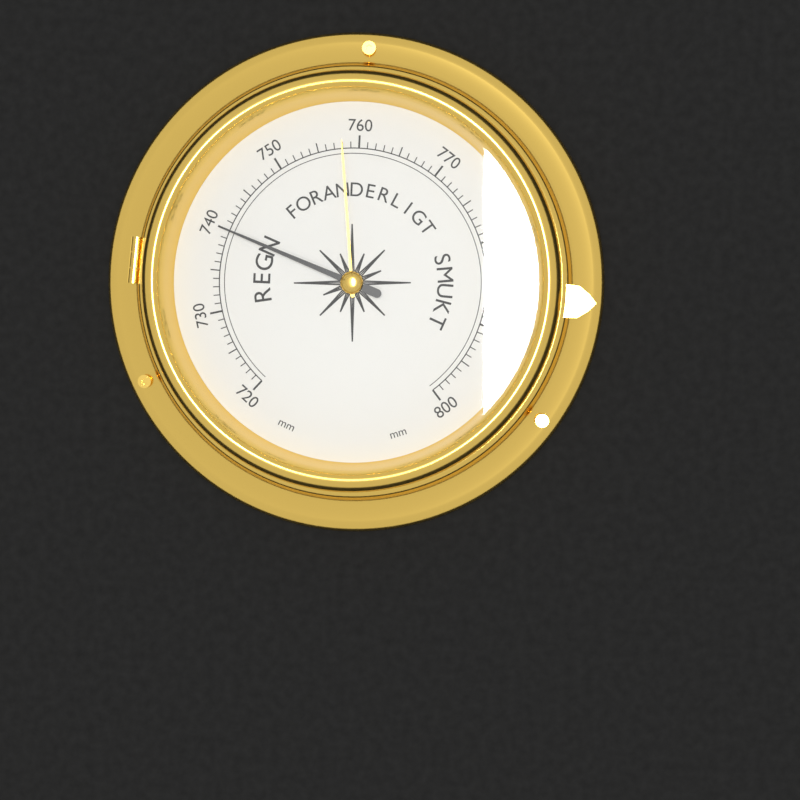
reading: 740 mm
